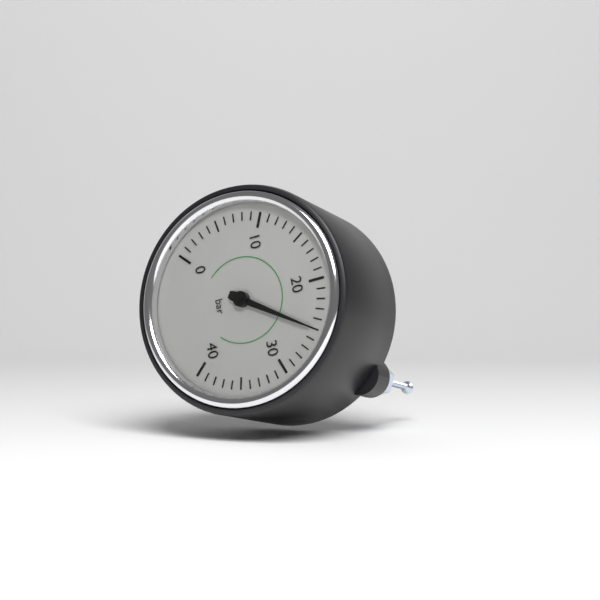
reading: 25 bar
